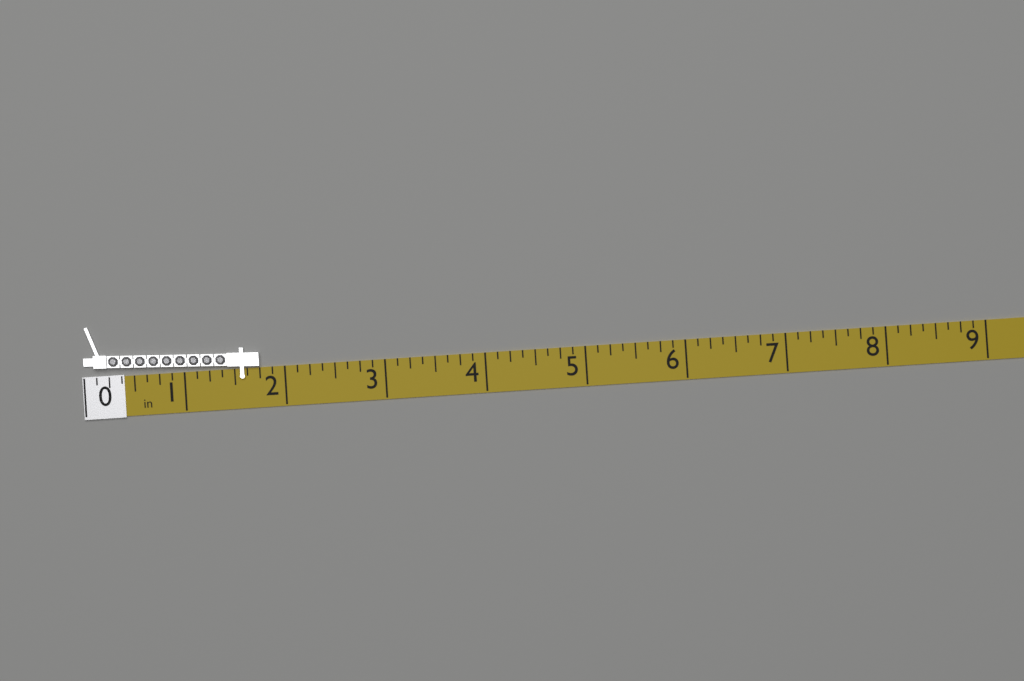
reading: 1.750 in
